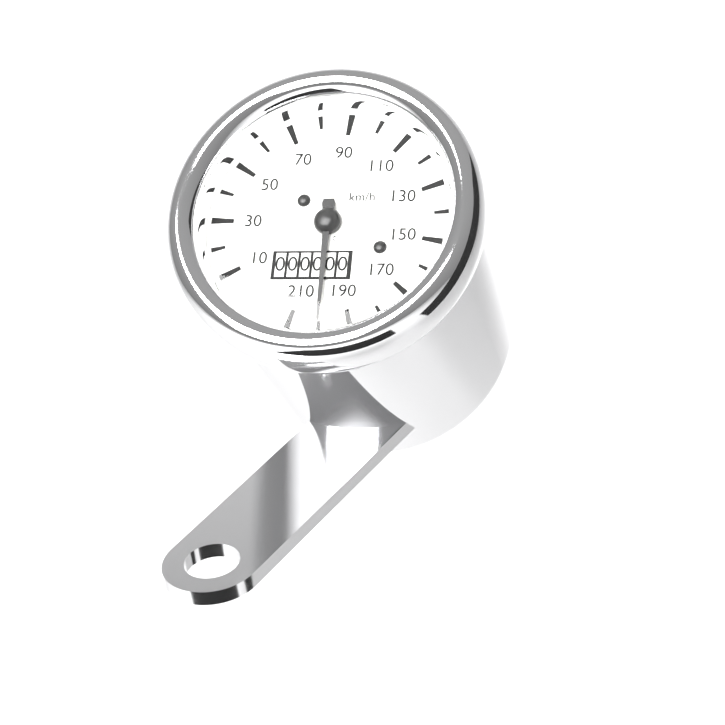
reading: 200 km/h
